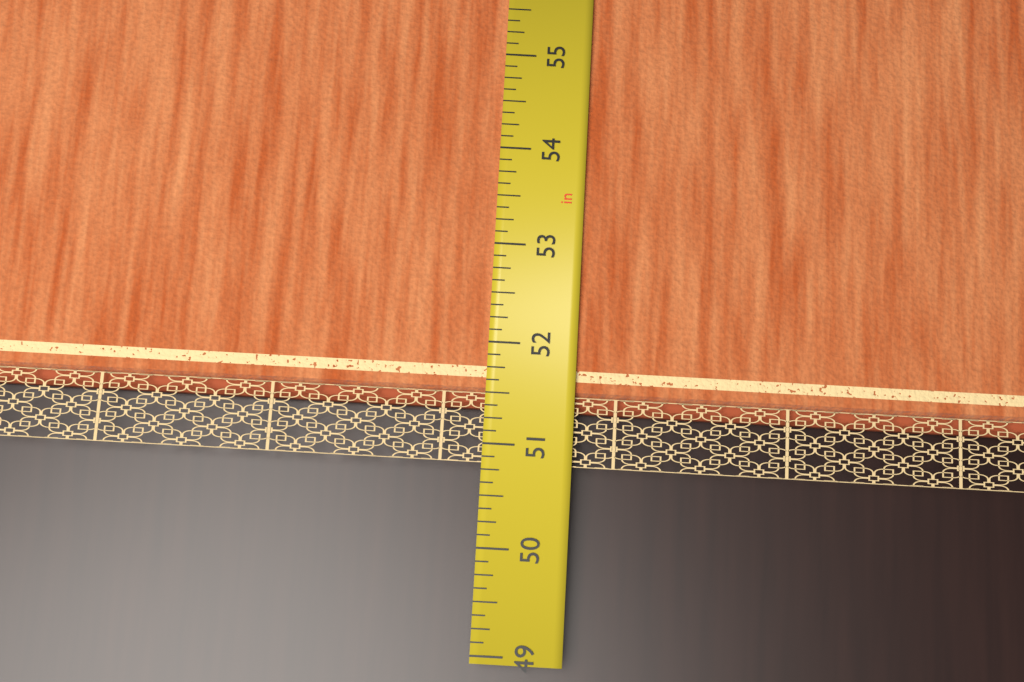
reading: 51.375 in
